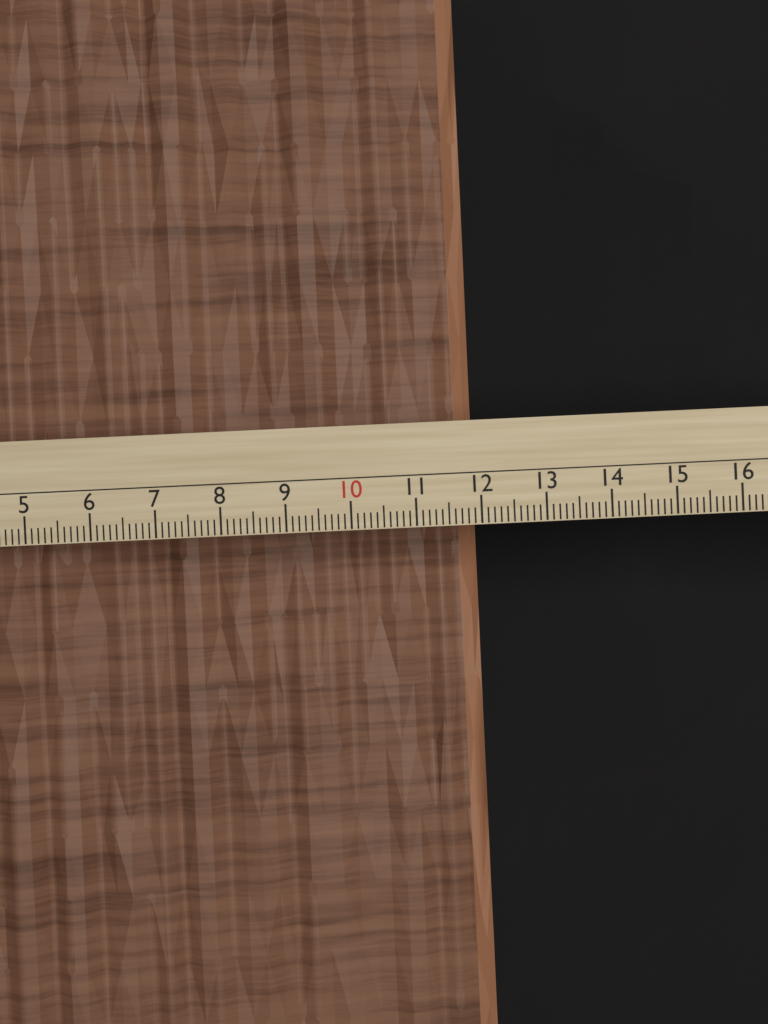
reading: 12.0 cm
